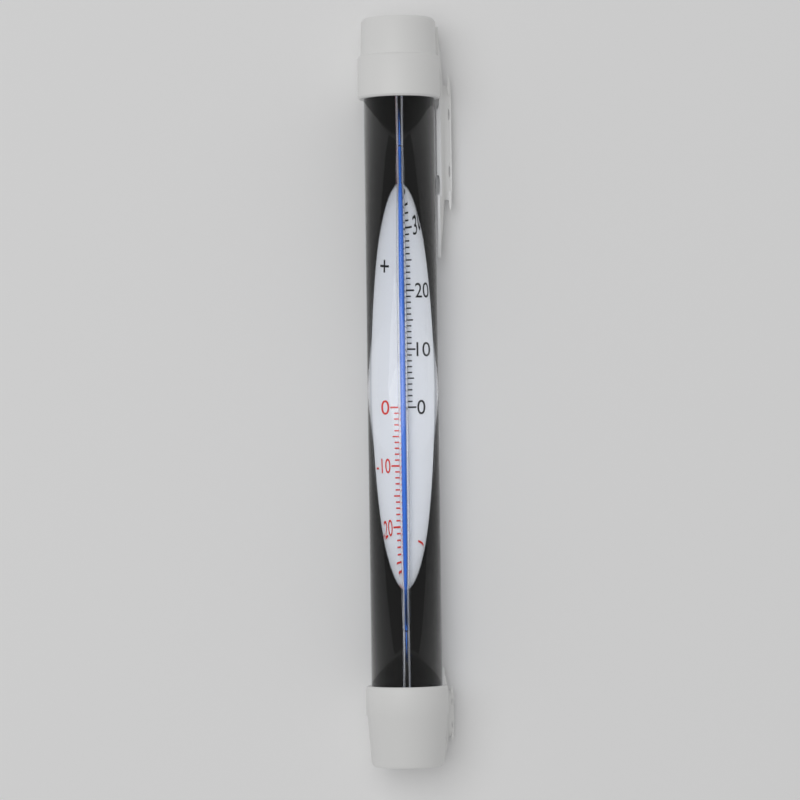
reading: 46 °C
